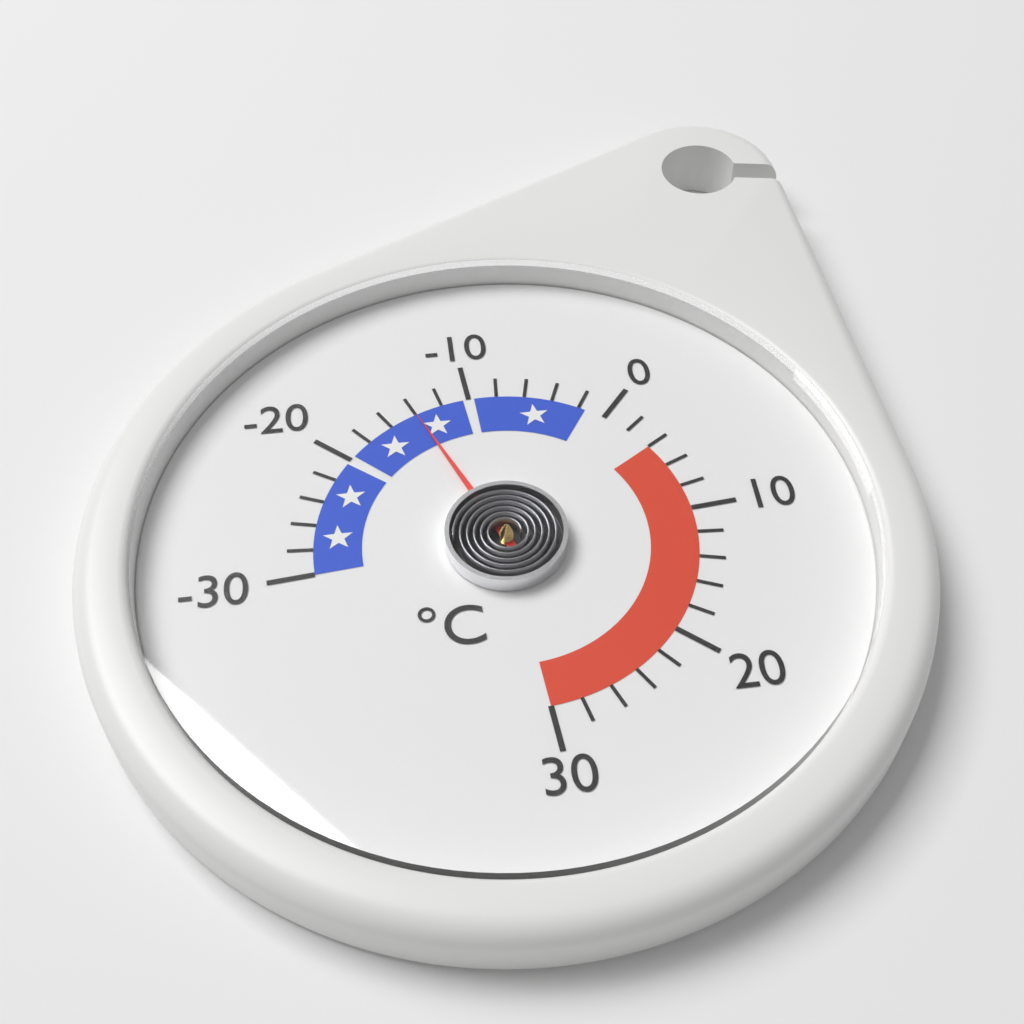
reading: -14 °C
